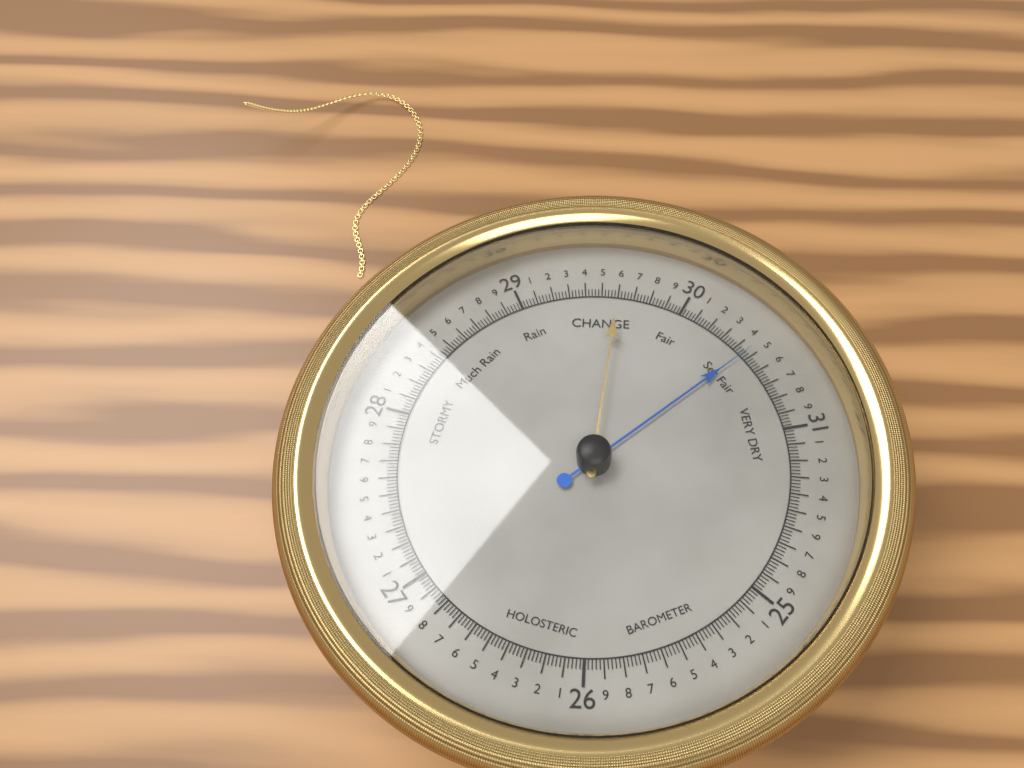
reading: 30.46 (no unit)
